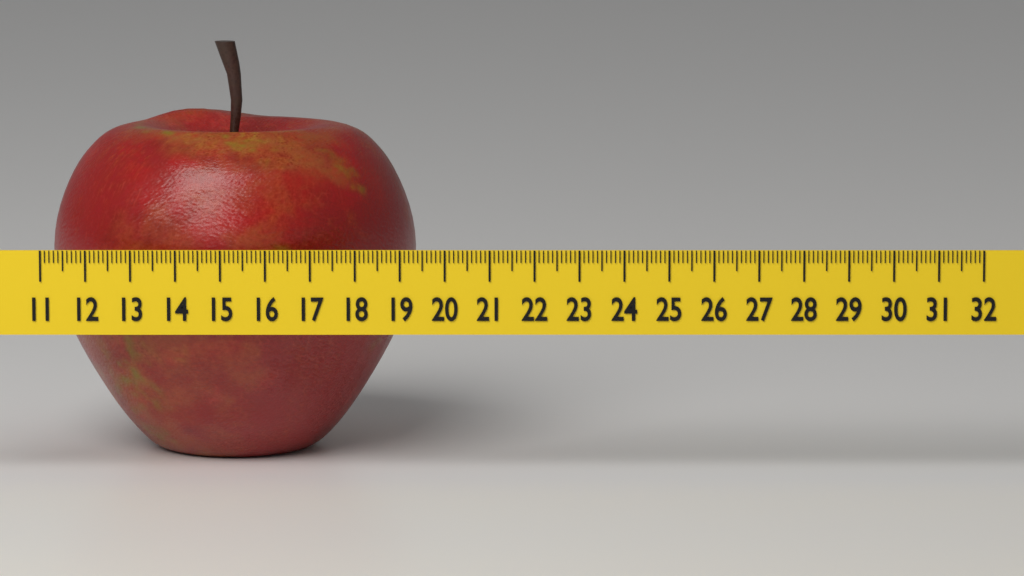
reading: 19.3 (no unit)
